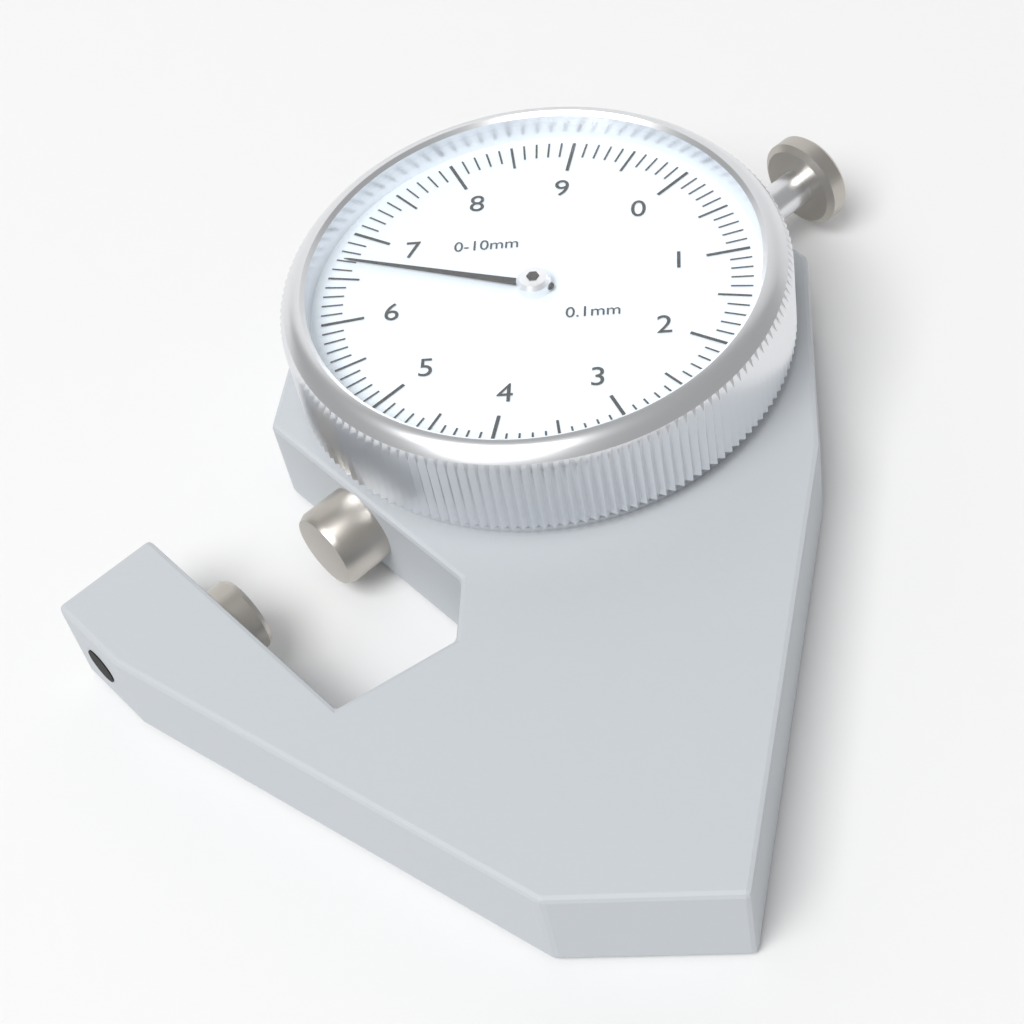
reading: 6.7 mm
